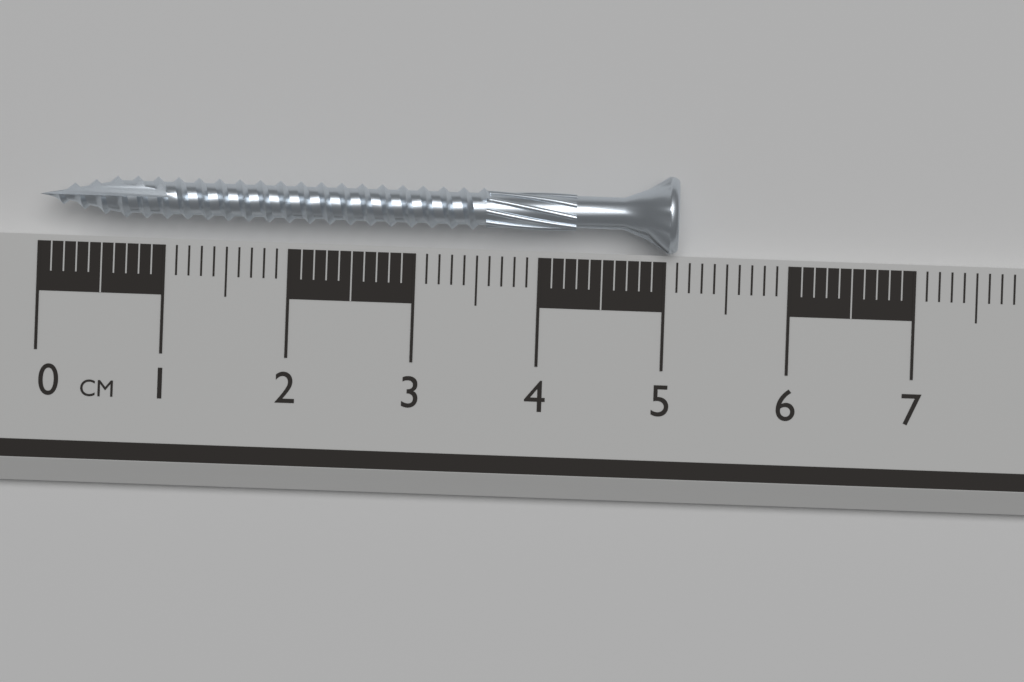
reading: 5.1 cm
